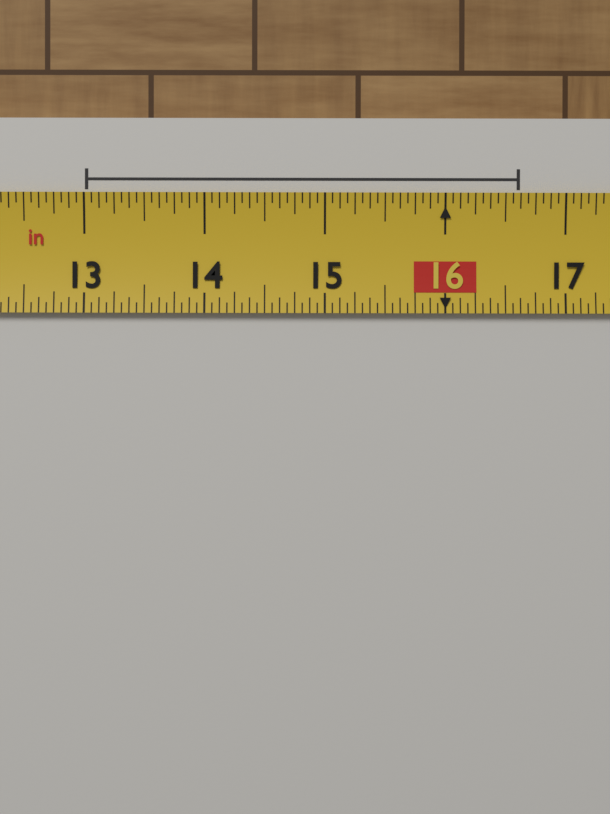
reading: 16.6250 in
